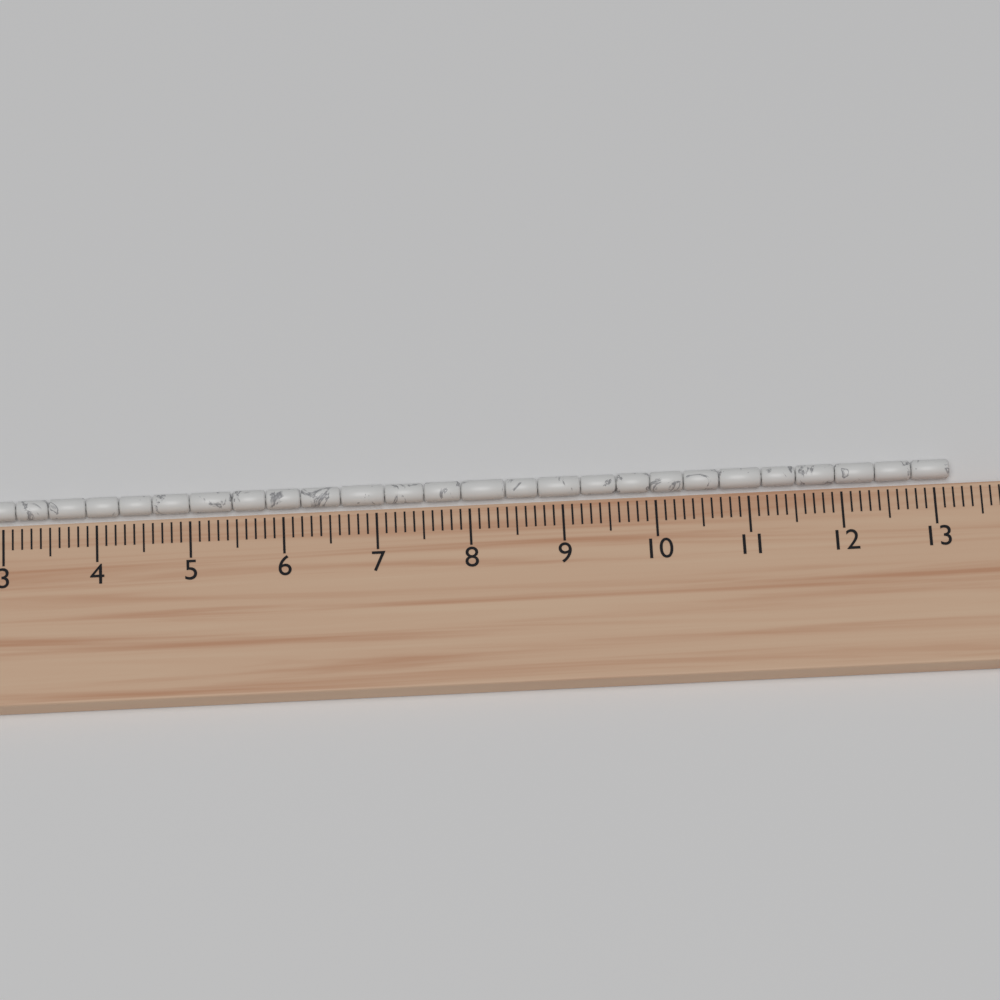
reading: 13.2 cm
